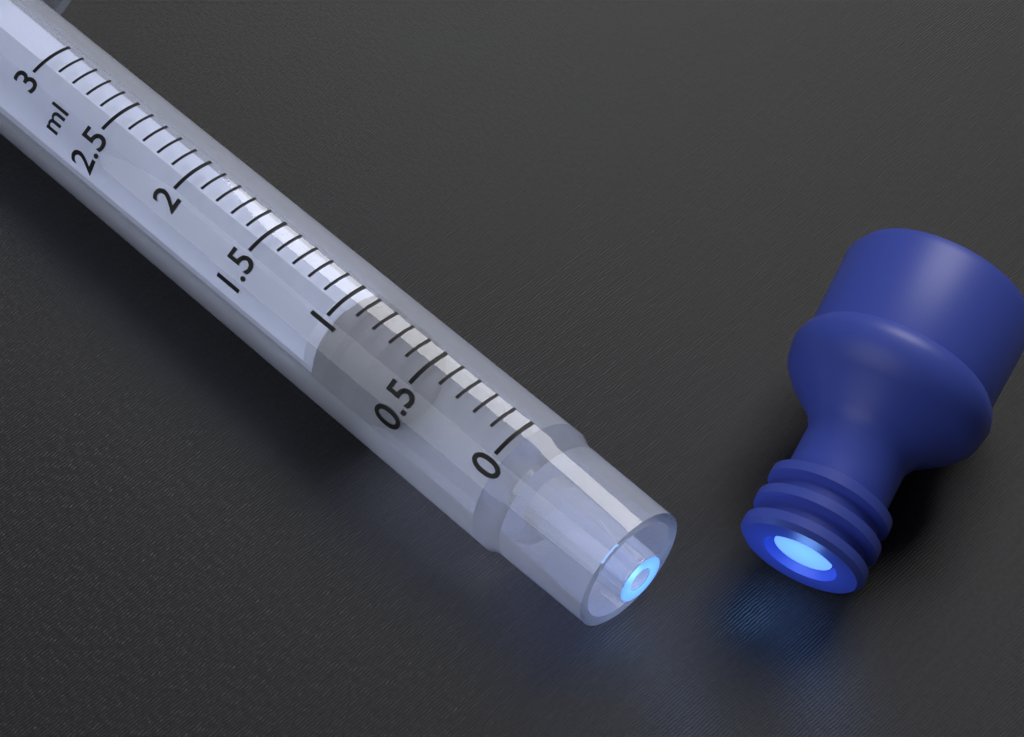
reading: 0.7 ml
